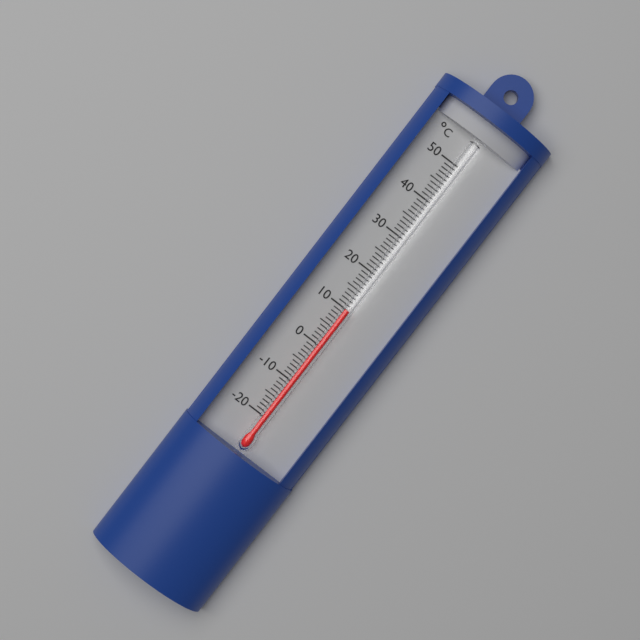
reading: 10 °C
